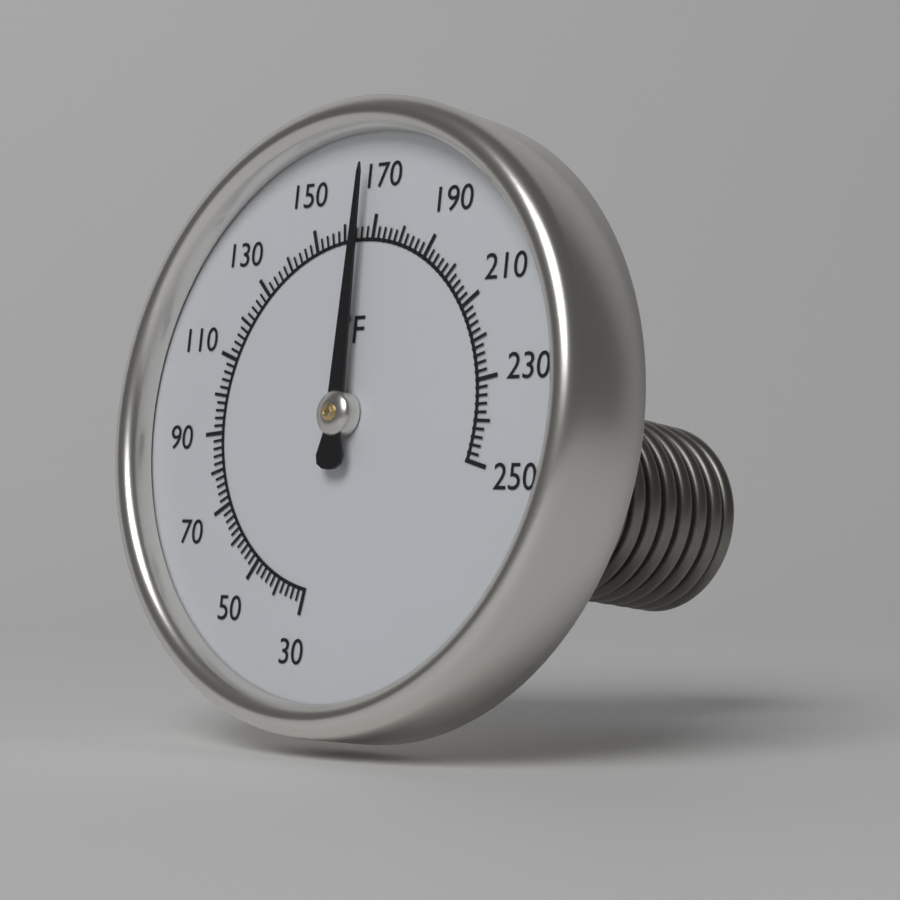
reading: 166 °F
